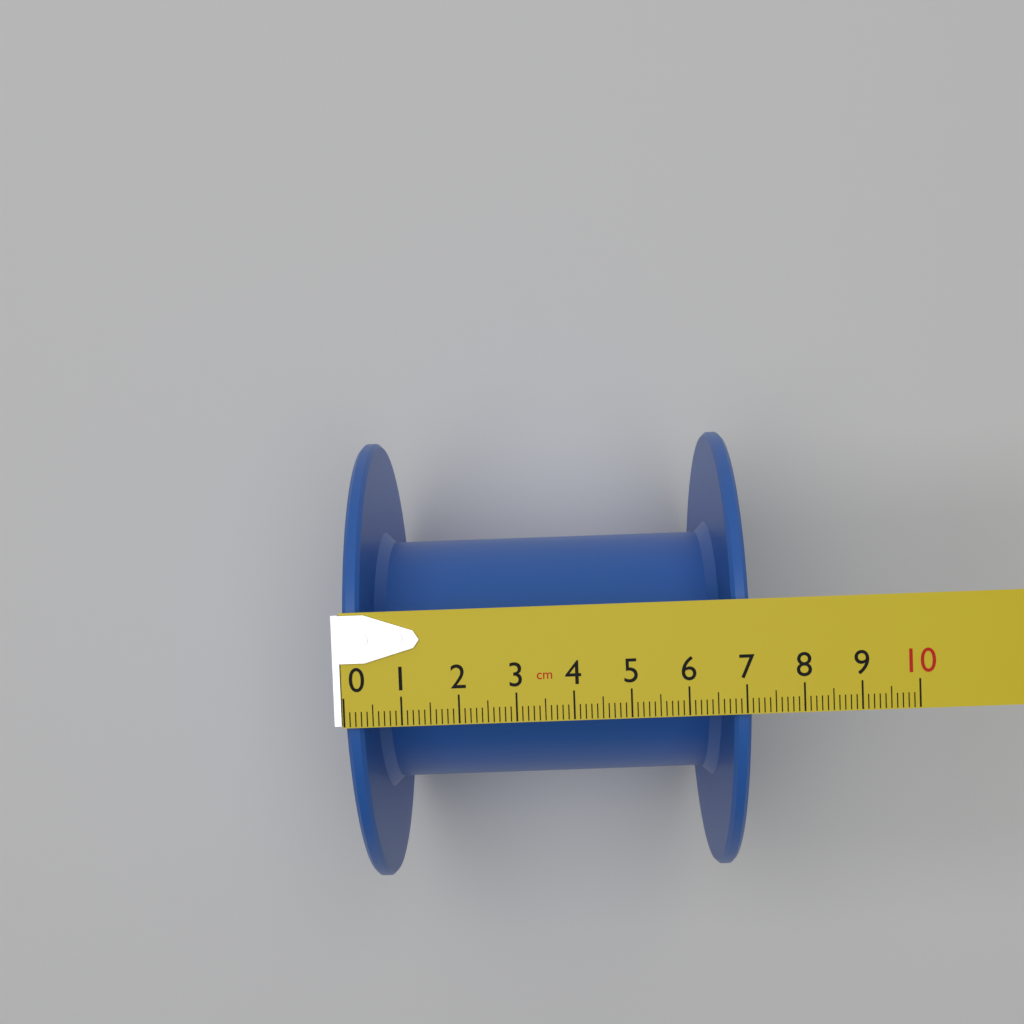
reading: 7.1 cm
